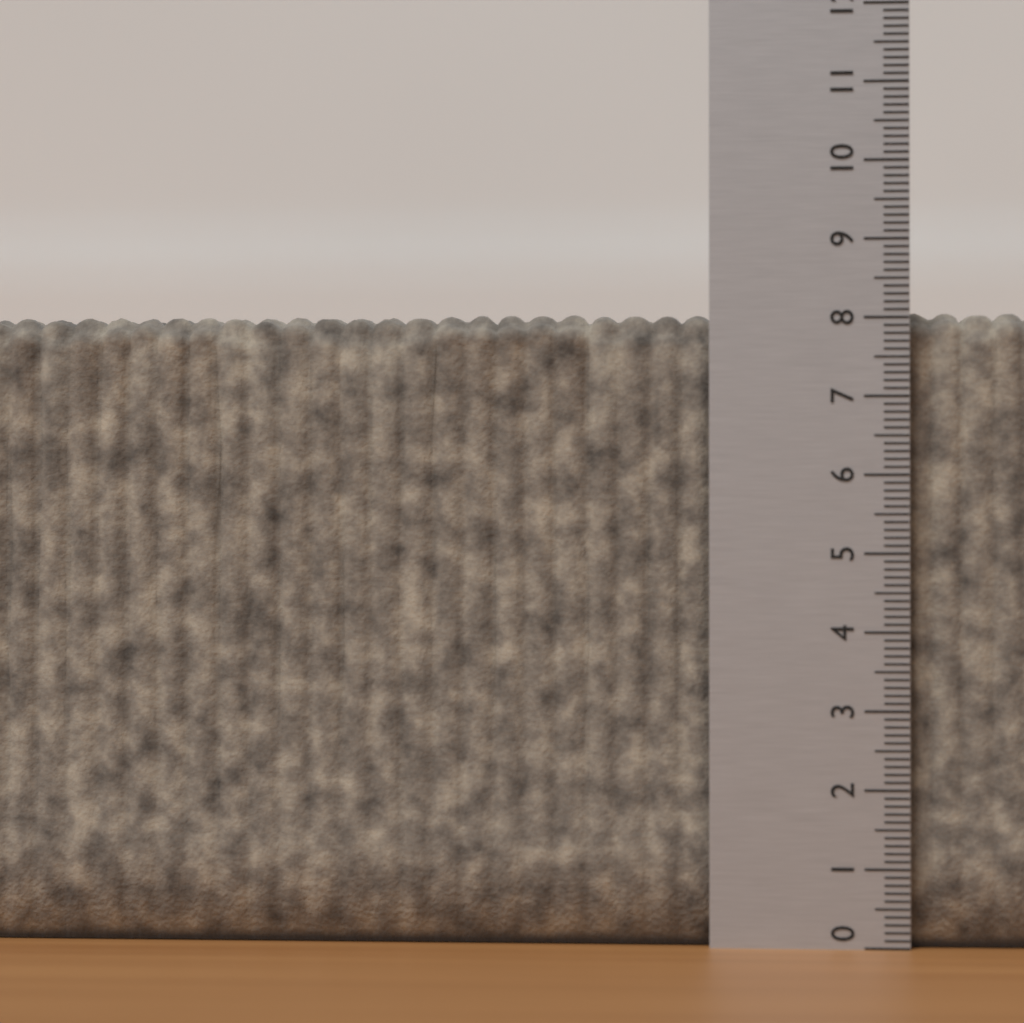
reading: 8.1 (no unit)
